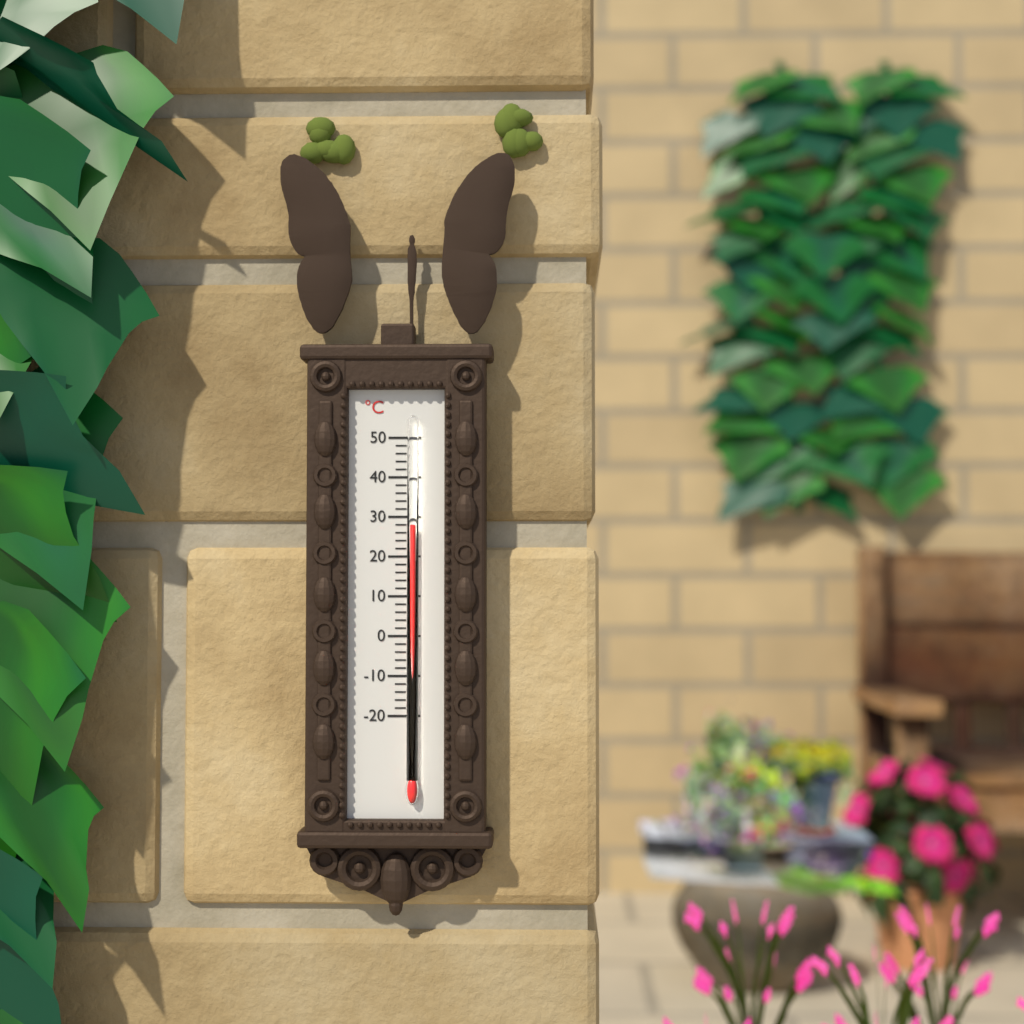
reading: 28 °C
